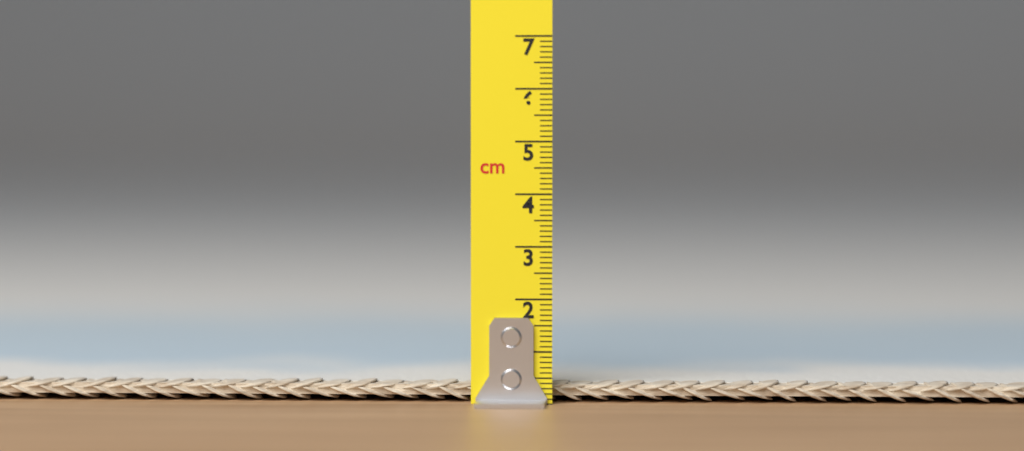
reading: 0.4 cm
